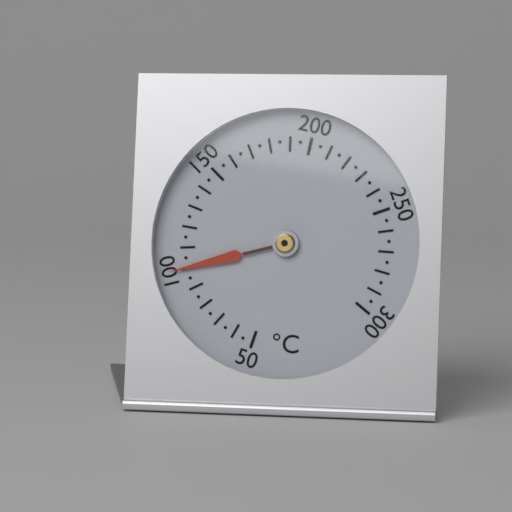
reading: 100 °C
